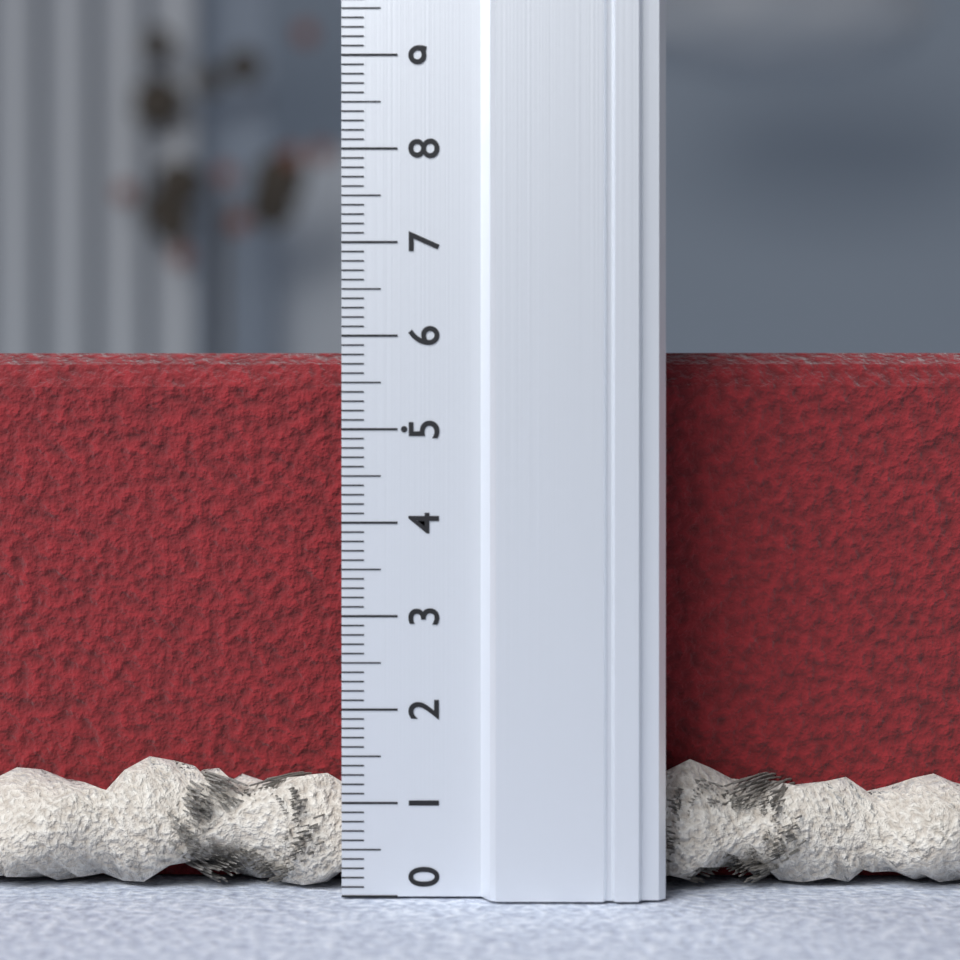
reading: 5.9 (no unit)
